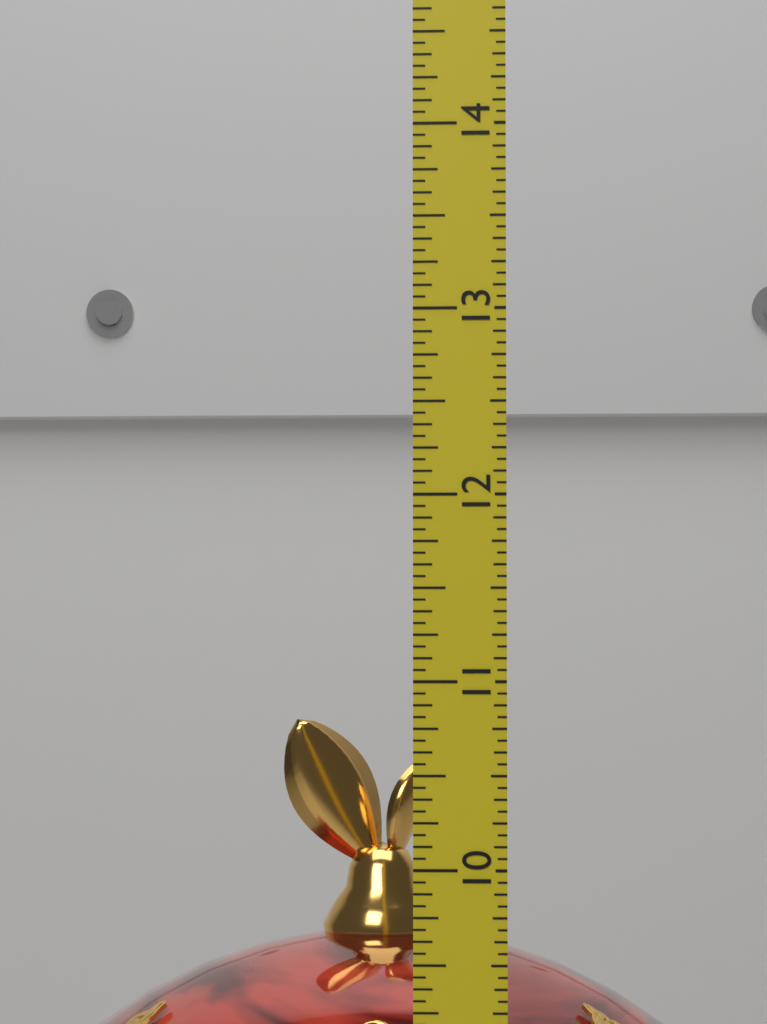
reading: 10.7500 (no unit)
